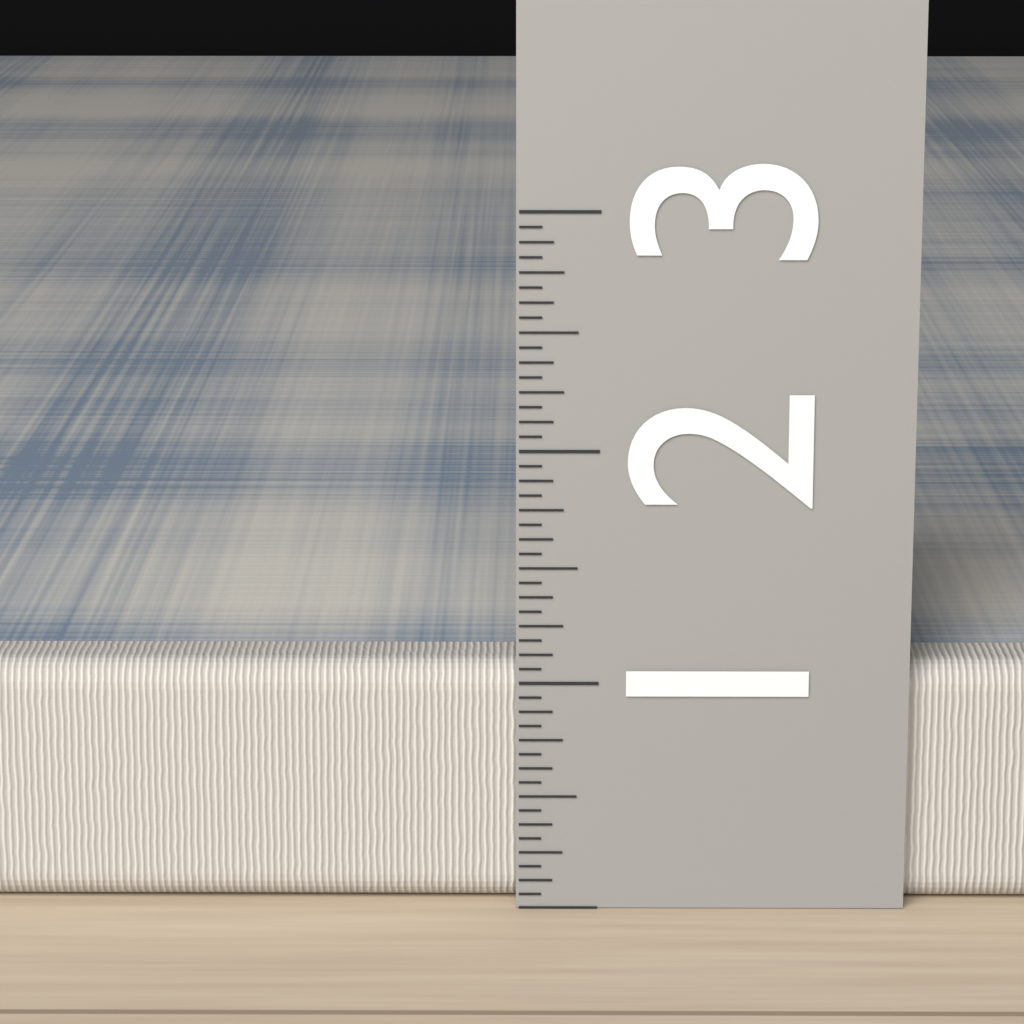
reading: 1.0625 (no unit)
